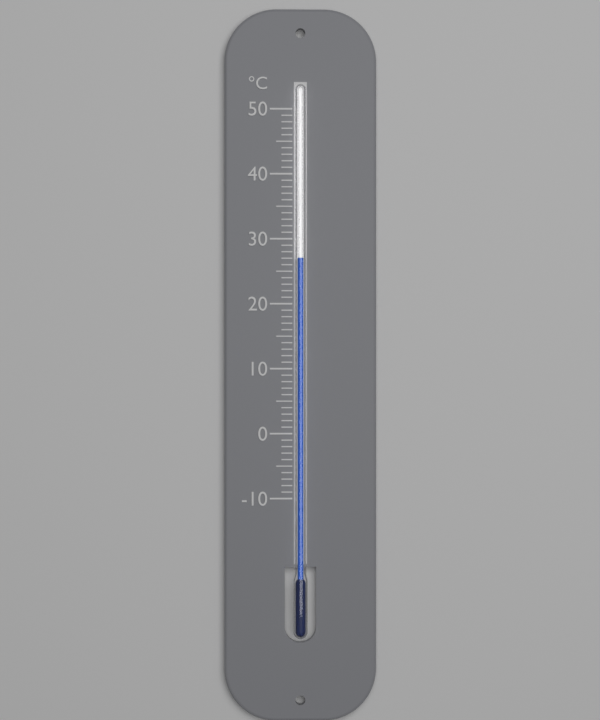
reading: 27 °C
